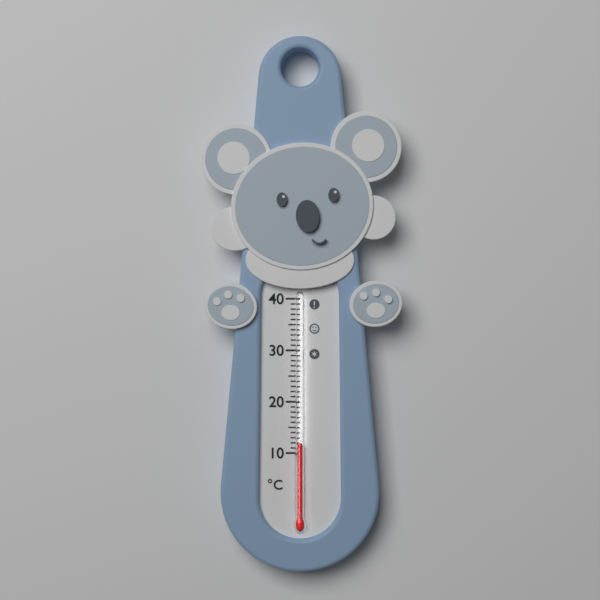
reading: 12 °C
